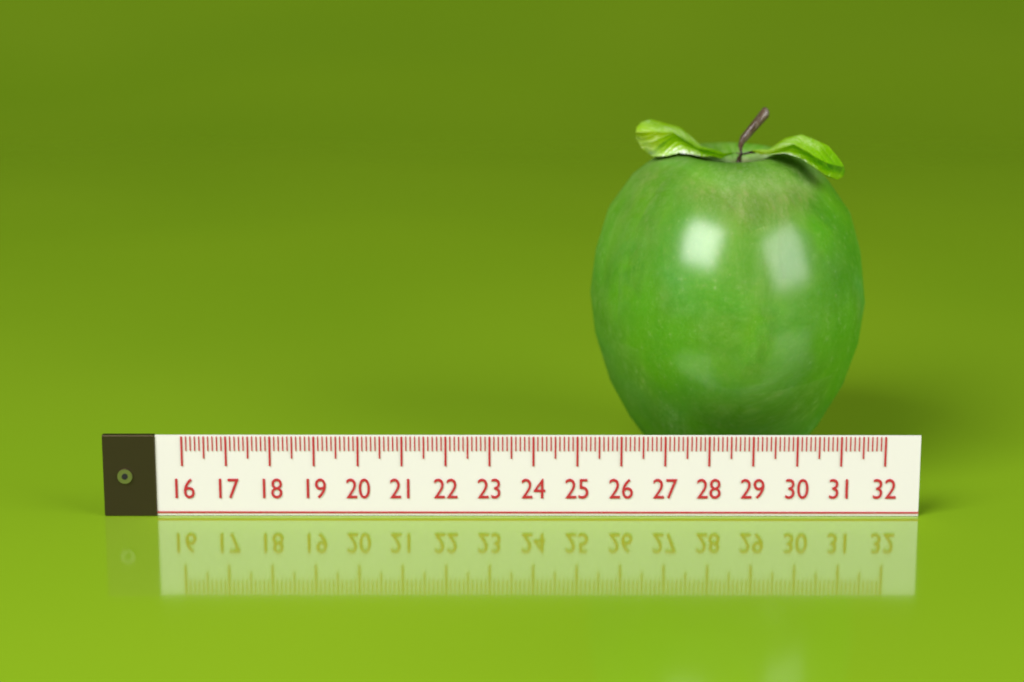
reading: 25.4 (no unit)
